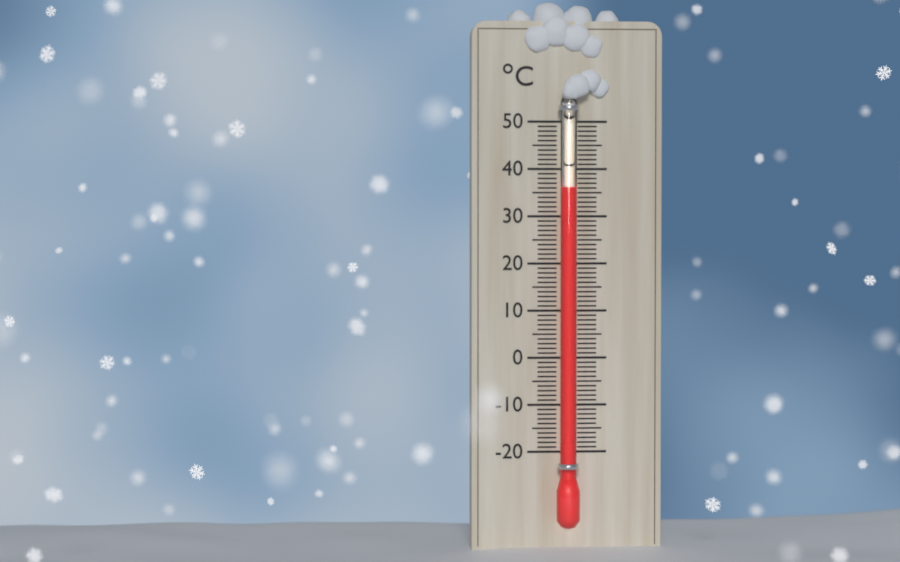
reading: 36 °C
